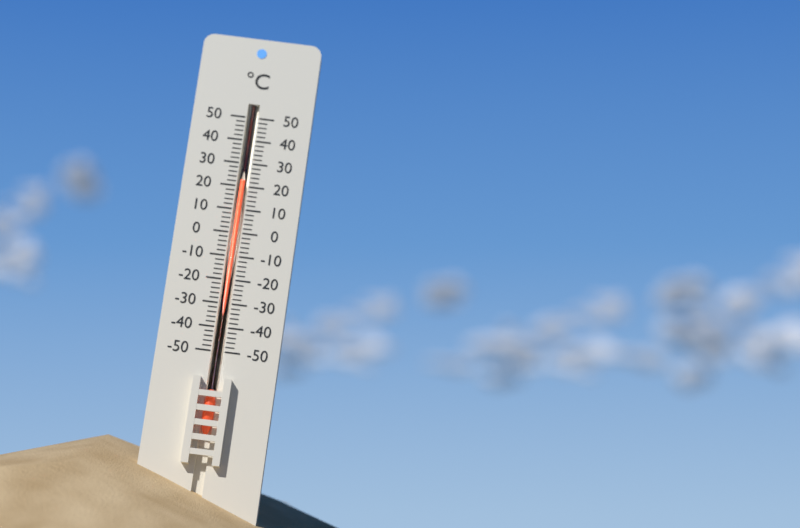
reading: 22 °C
